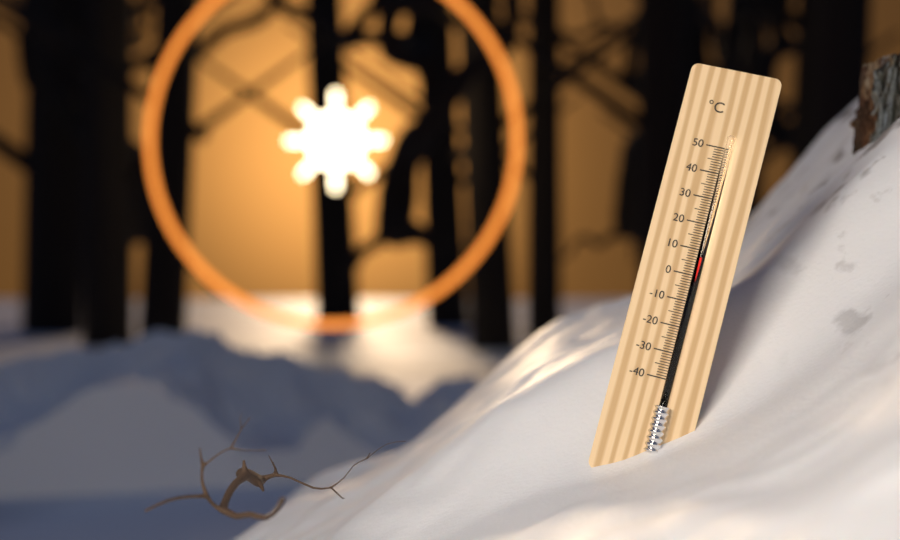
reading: 7 °C
